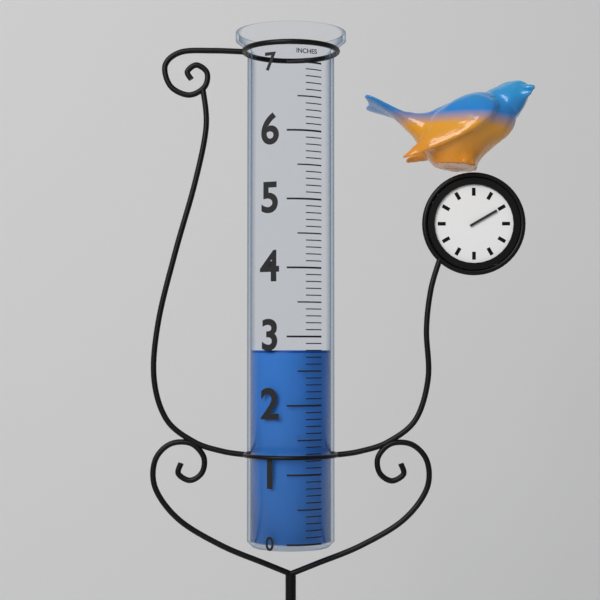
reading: 2.8 in
